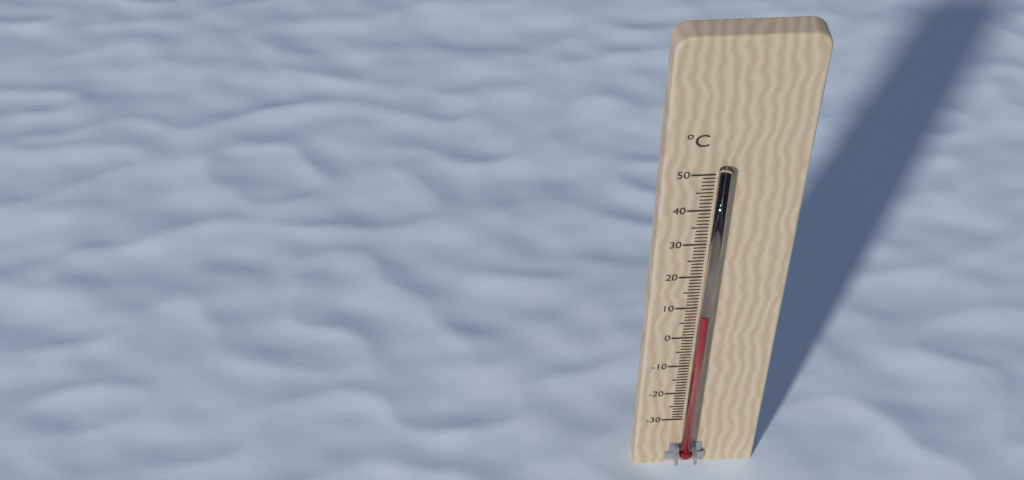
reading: 9 °C
